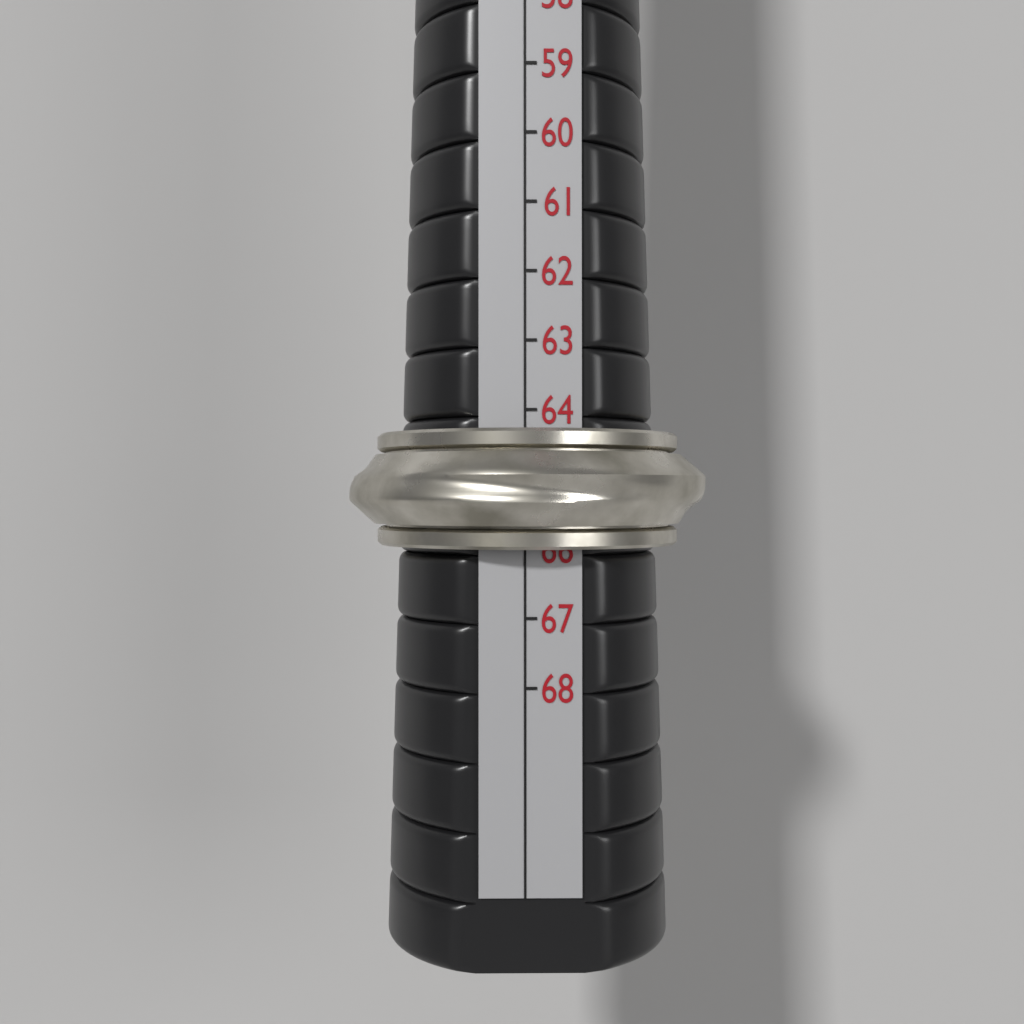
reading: 66 (no unit)
